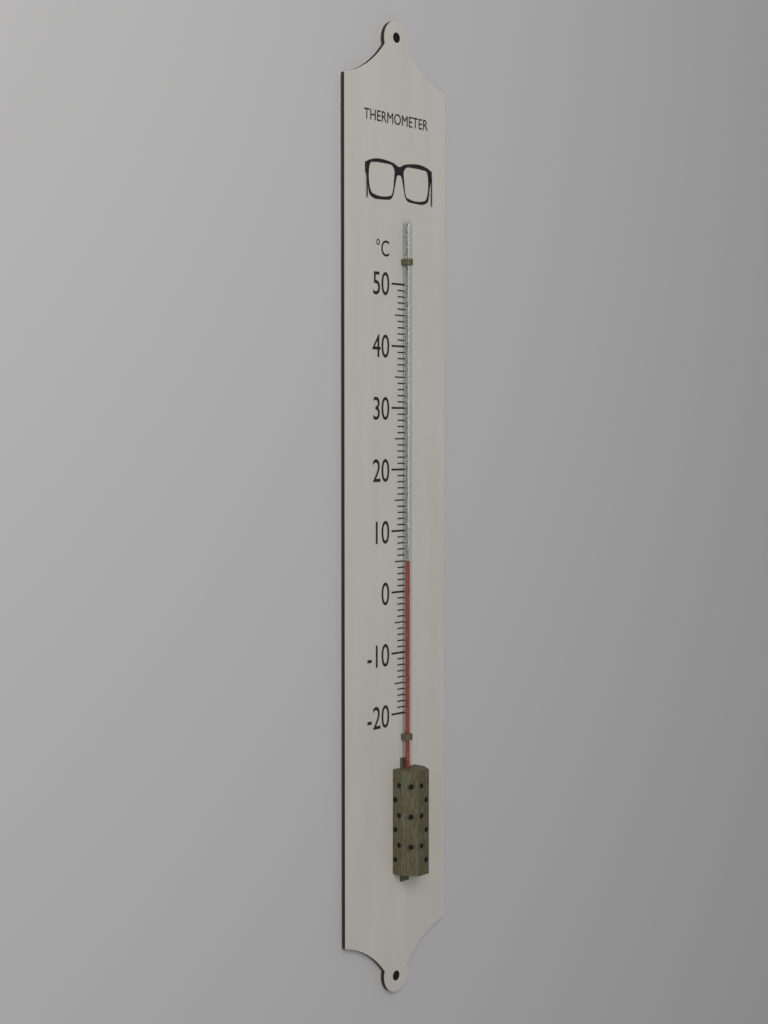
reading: 5 °C
